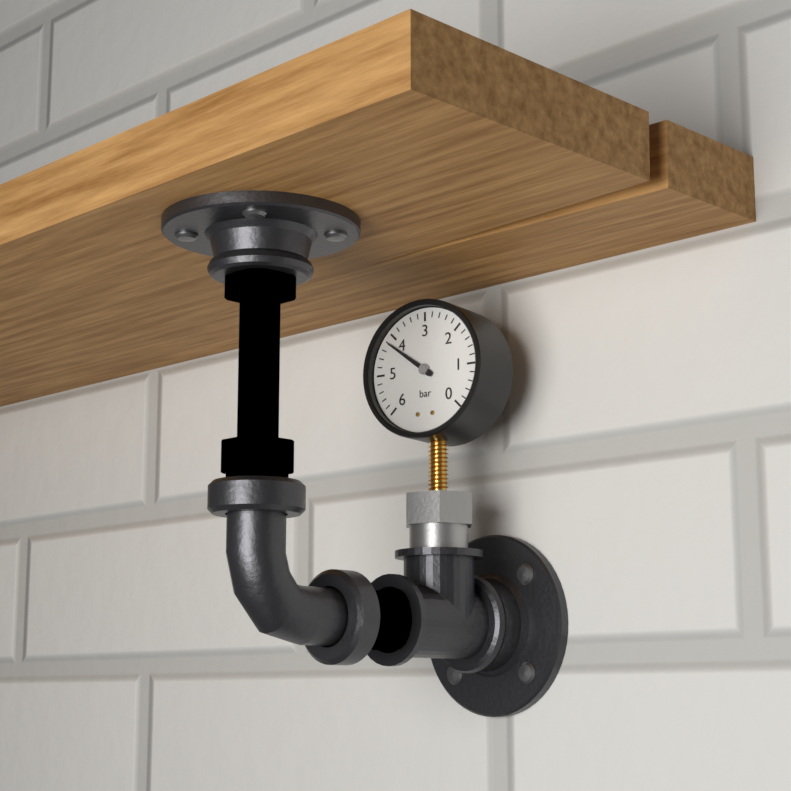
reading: 4.2 bar
